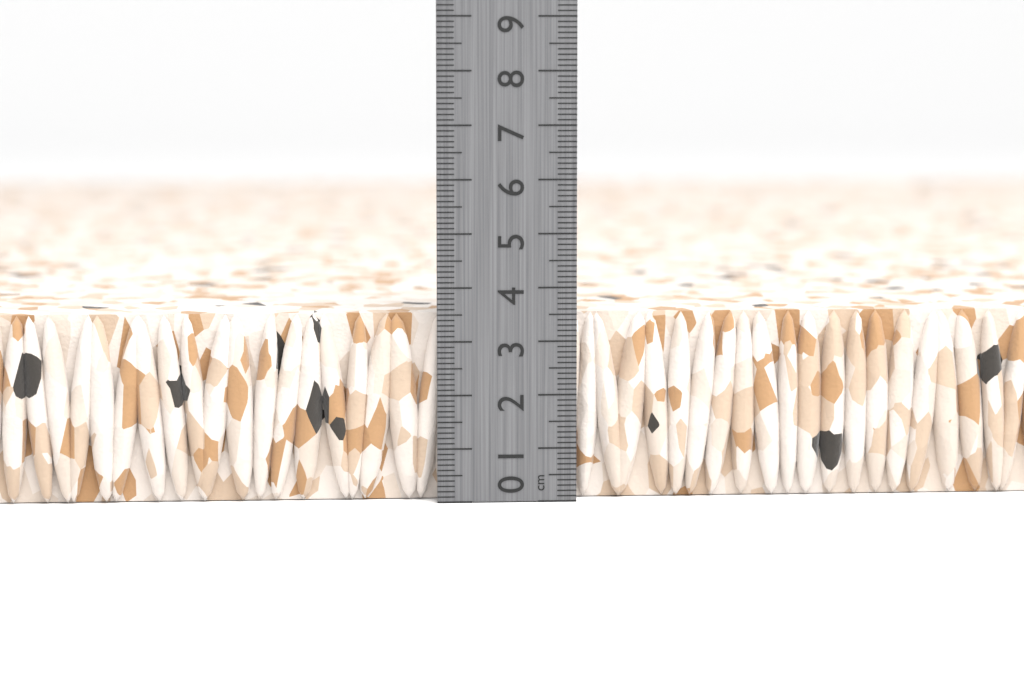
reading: 3.5 cm
